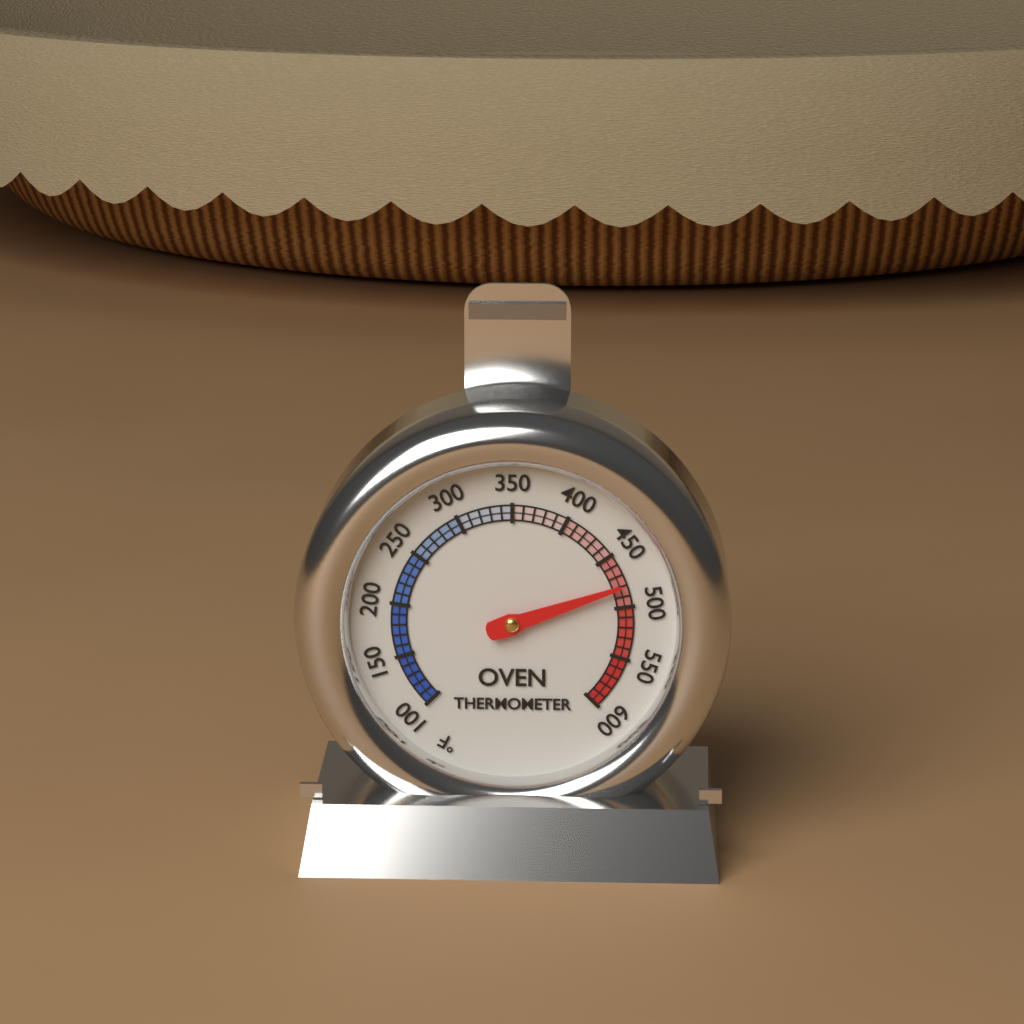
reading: 480 °F
